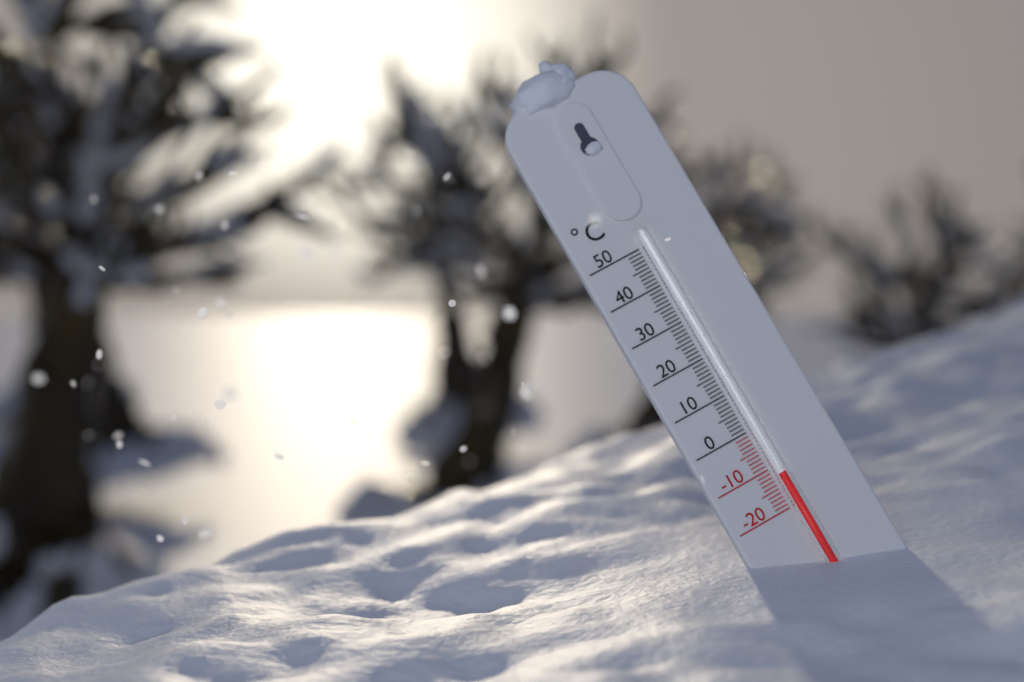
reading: -12 °C
